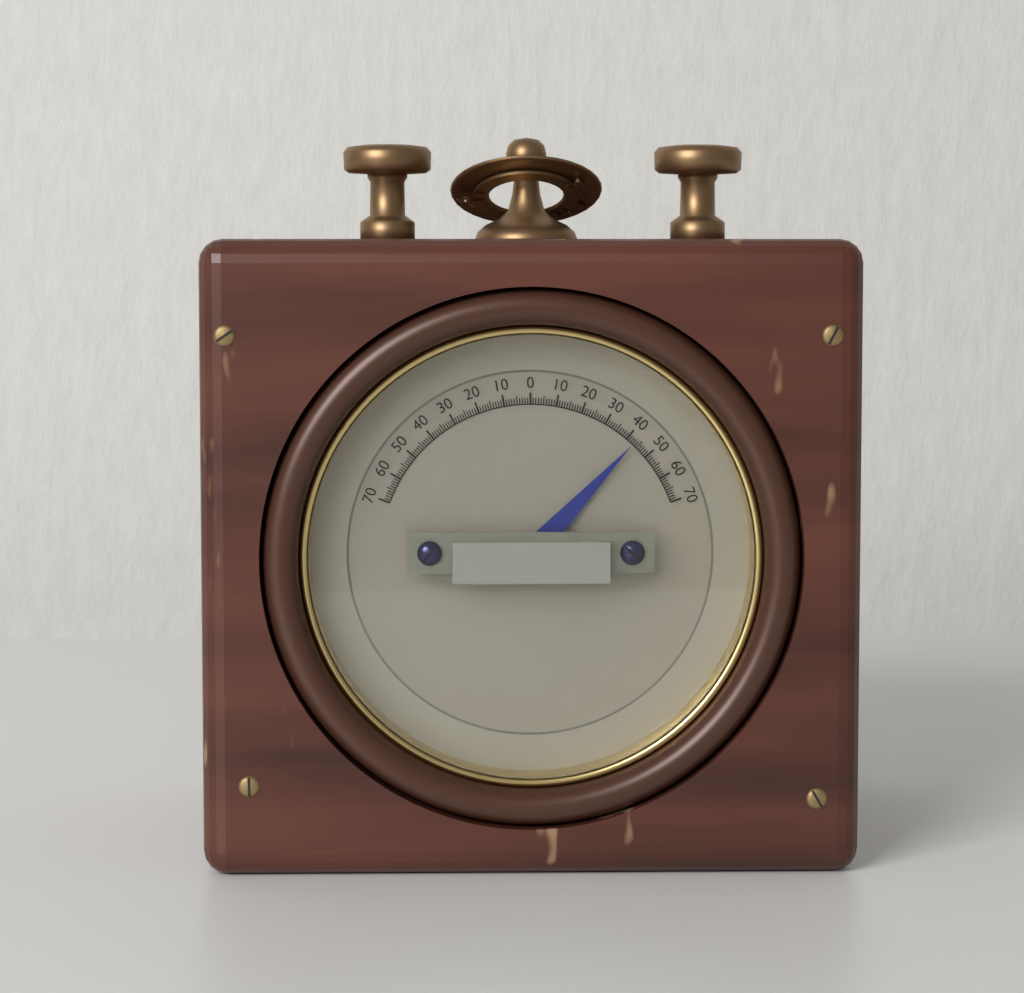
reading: 43 (no unit)
